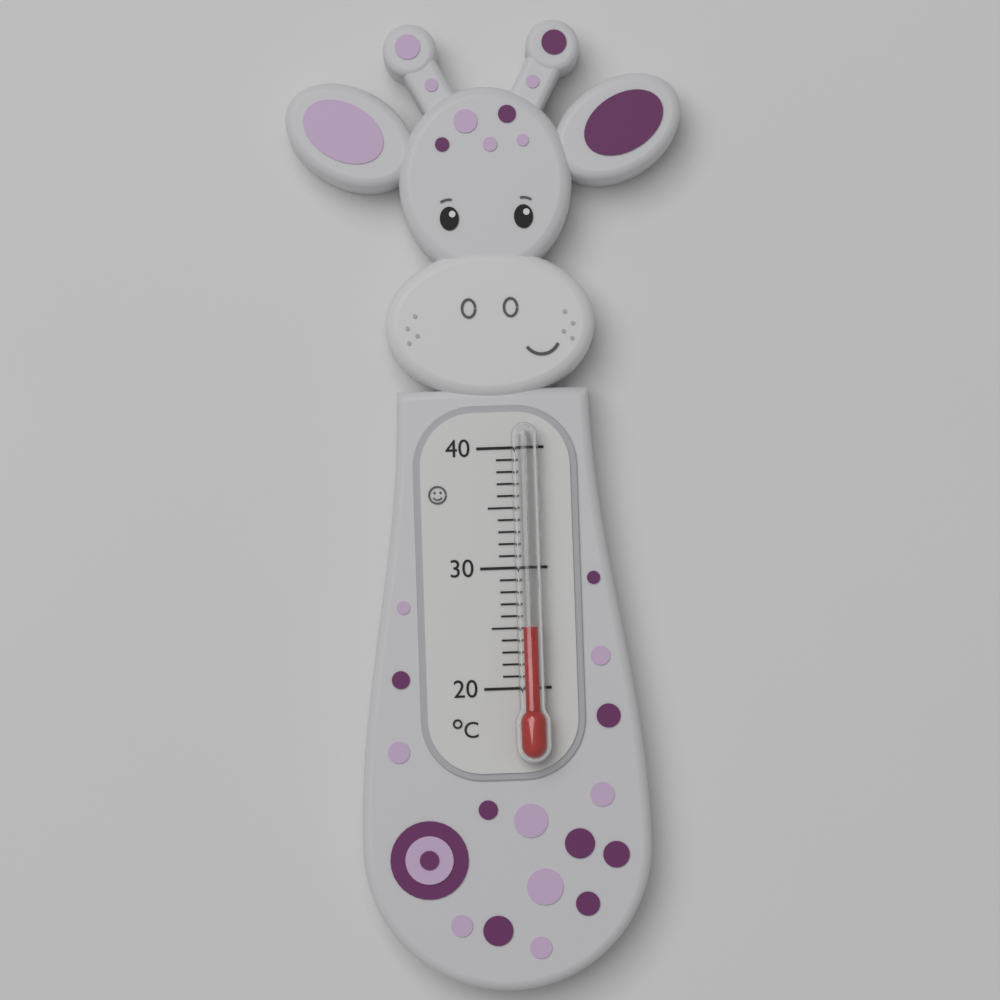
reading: 25 °C
